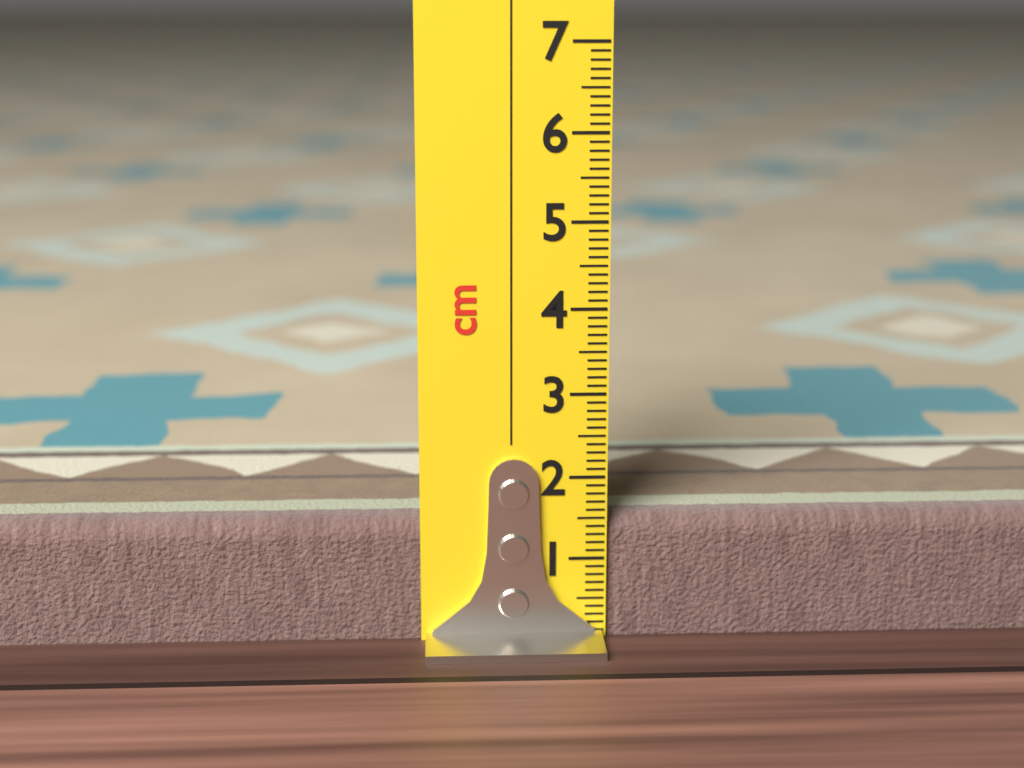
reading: 1.5 cm
